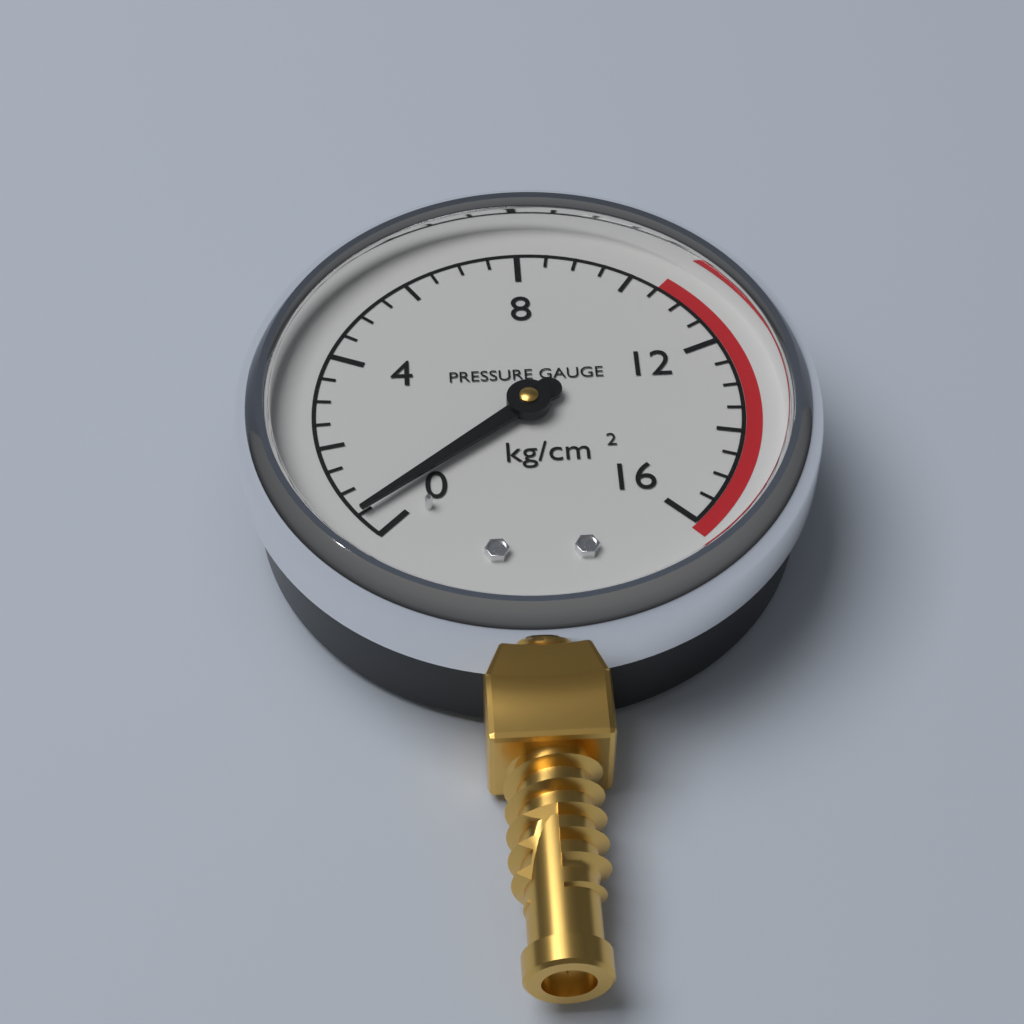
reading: 0.5 kg/cm²
